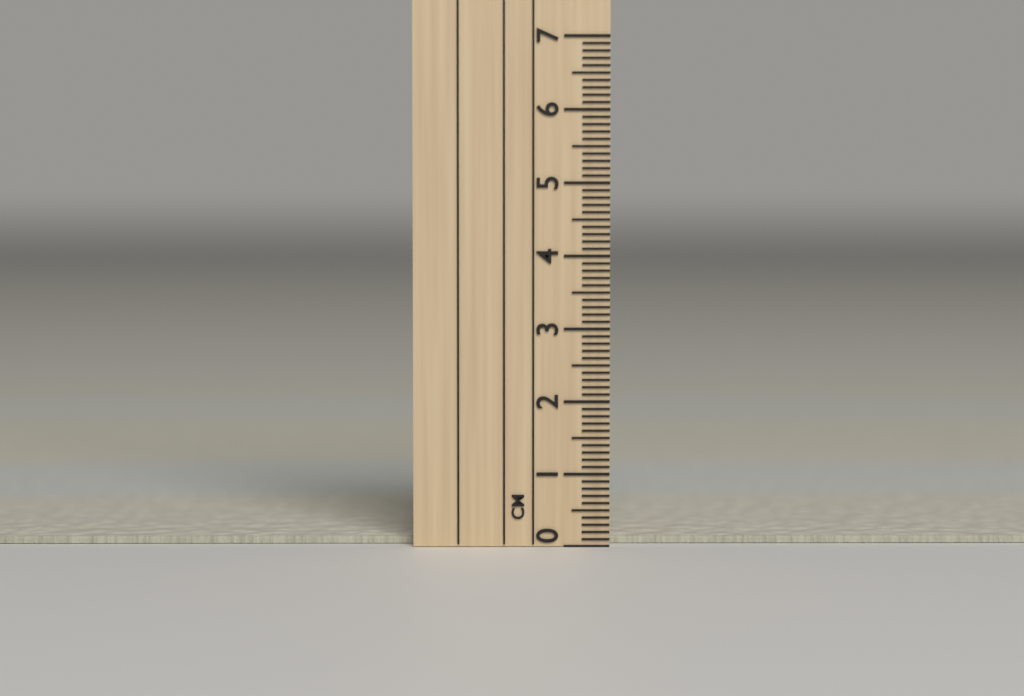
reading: 0.1 cm
